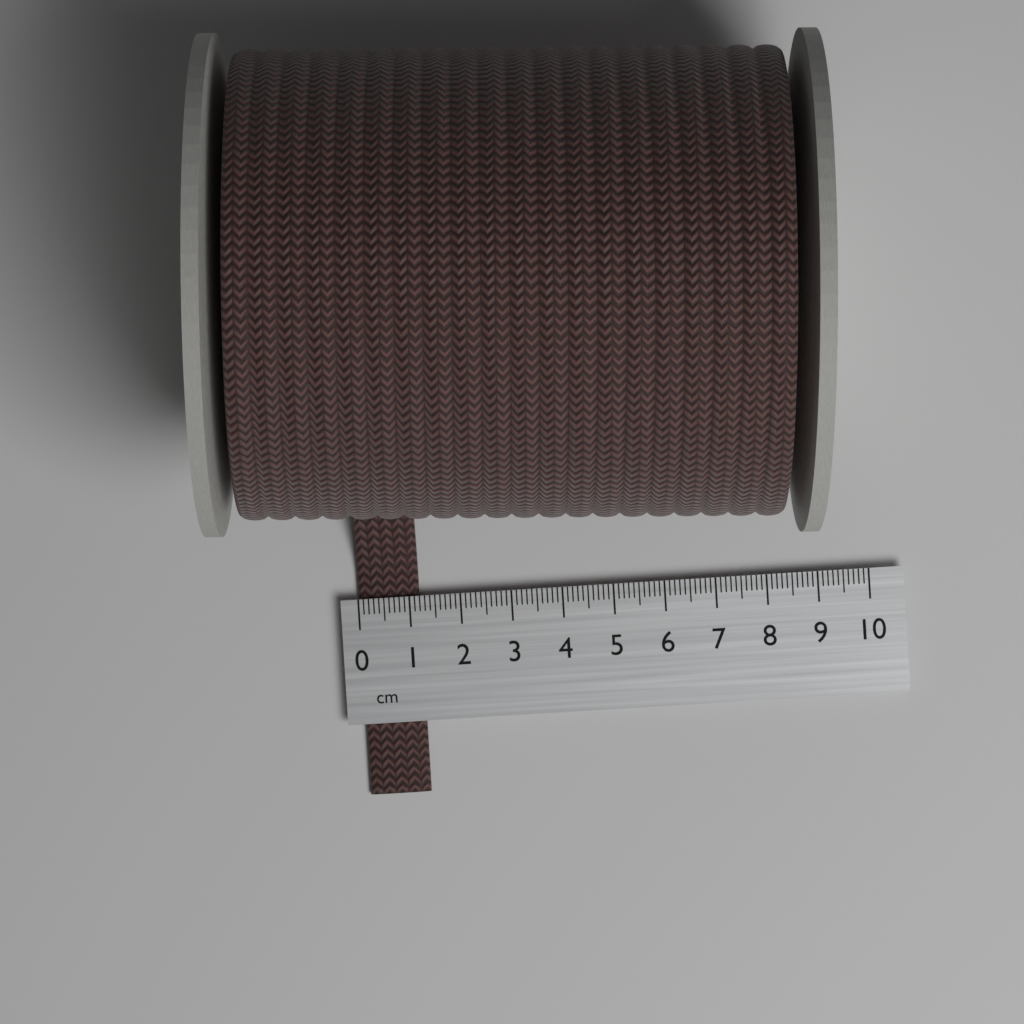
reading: 1.2 cm
